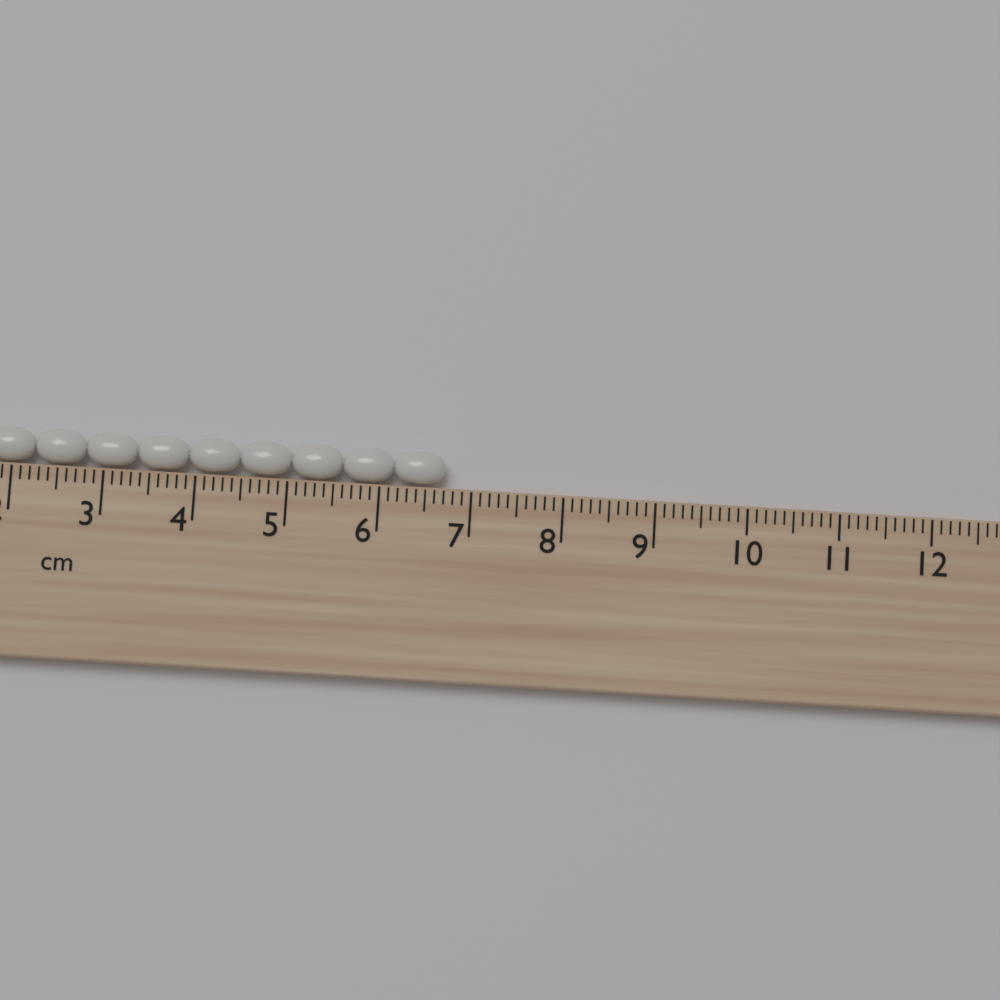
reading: 6.7 cm
